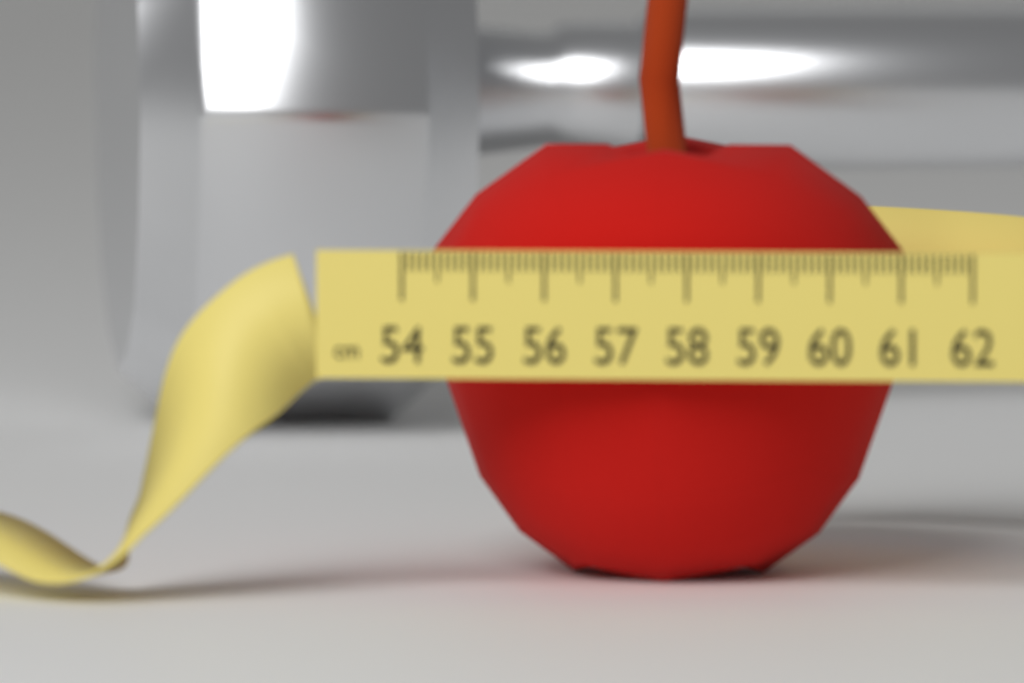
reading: 61.1 cm
